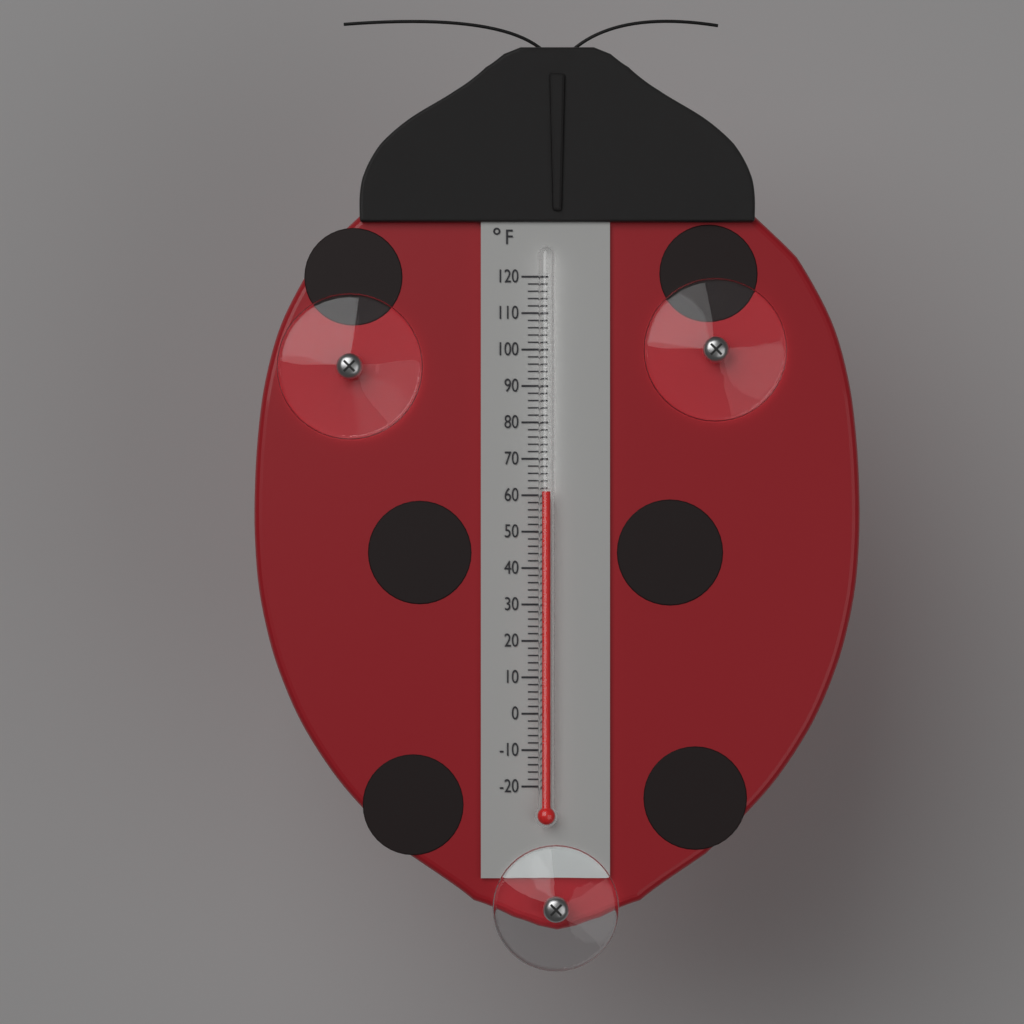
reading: 61 °F
